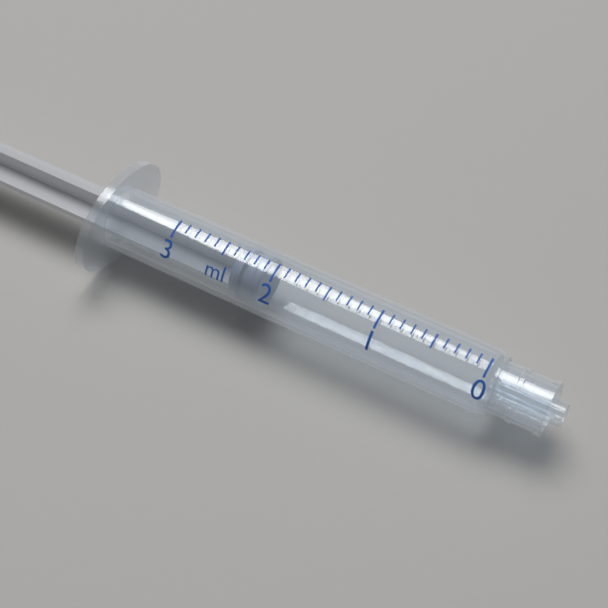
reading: 2.1 ml
